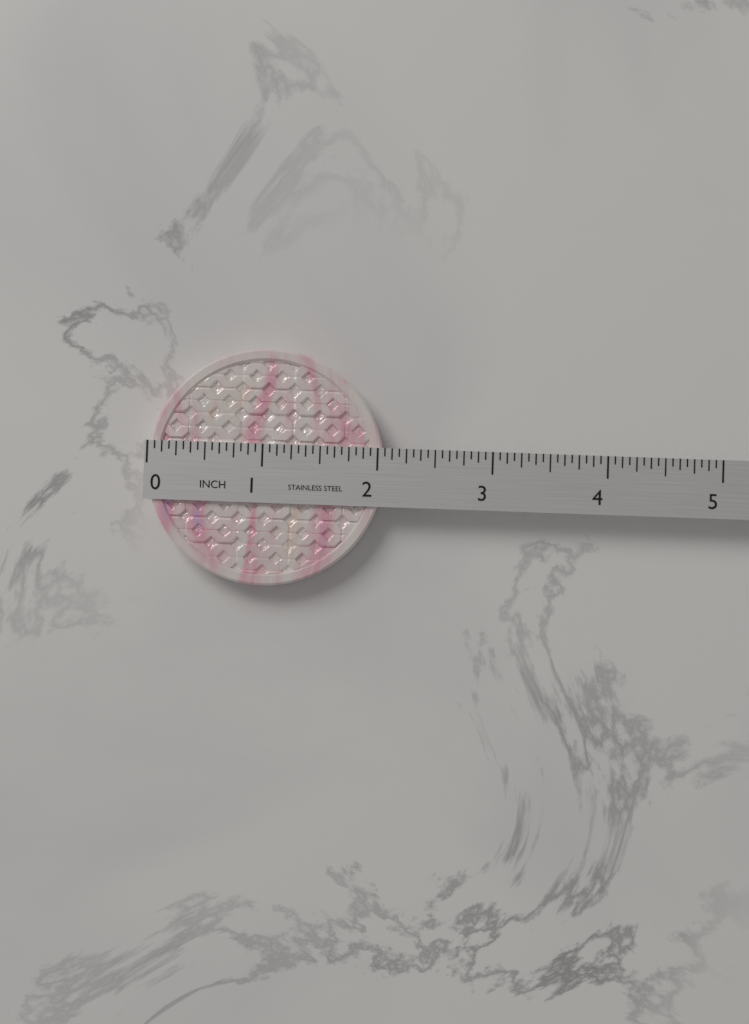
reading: 2.0625 in
